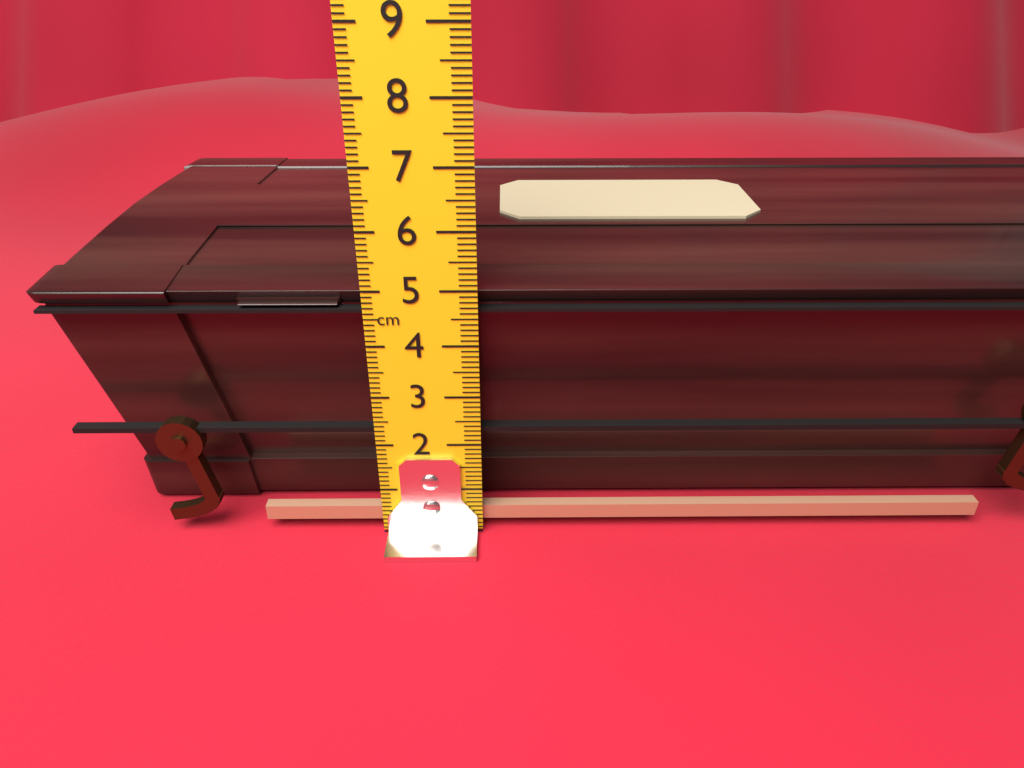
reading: 5.1 cm
